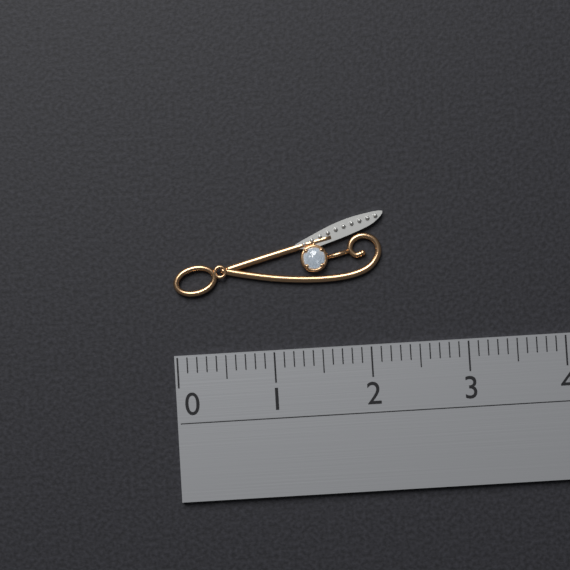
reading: 2.2 (no unit)
